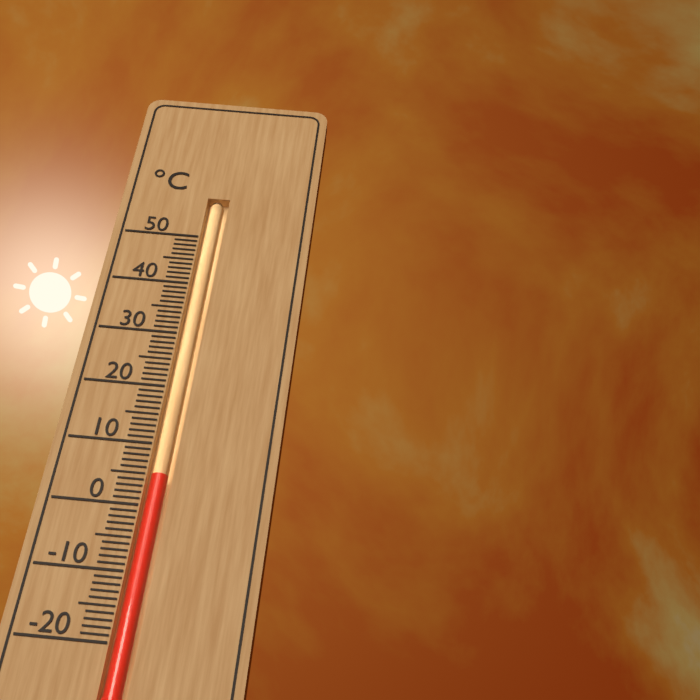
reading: 5 °C
